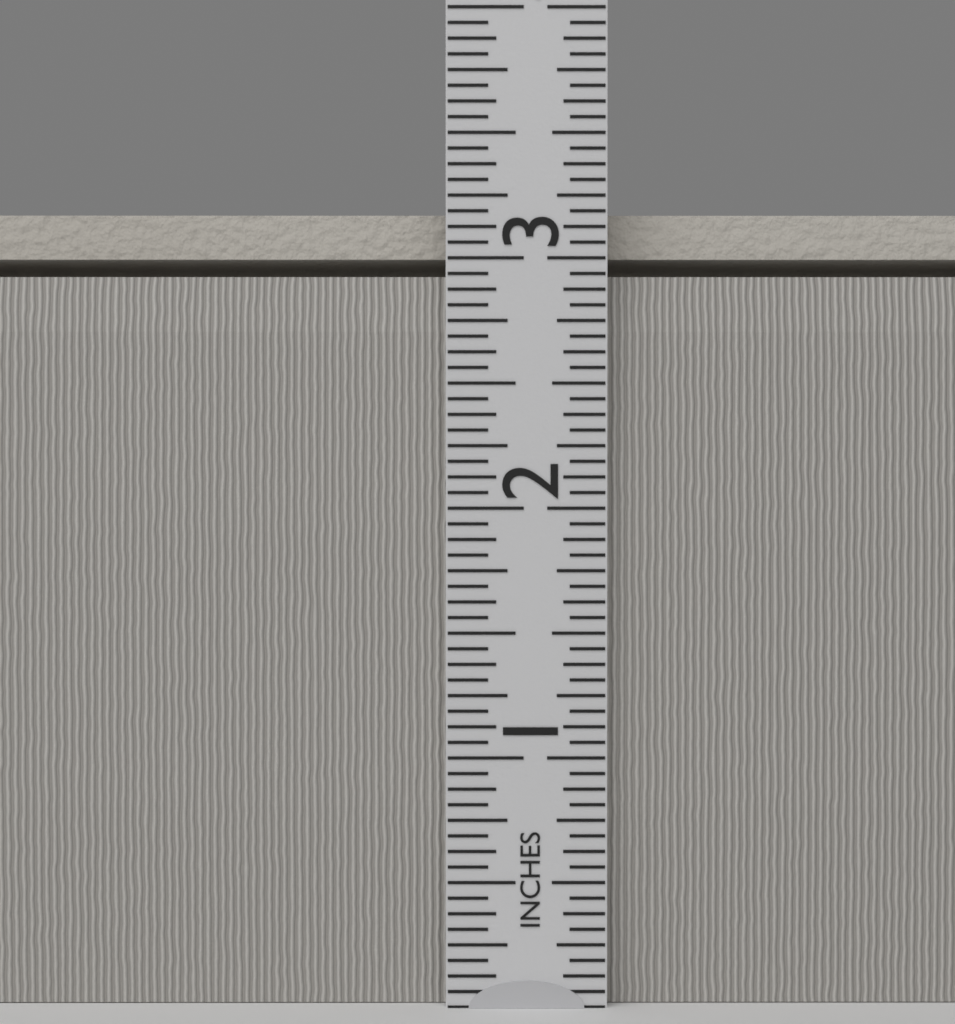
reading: 3.1875 in
